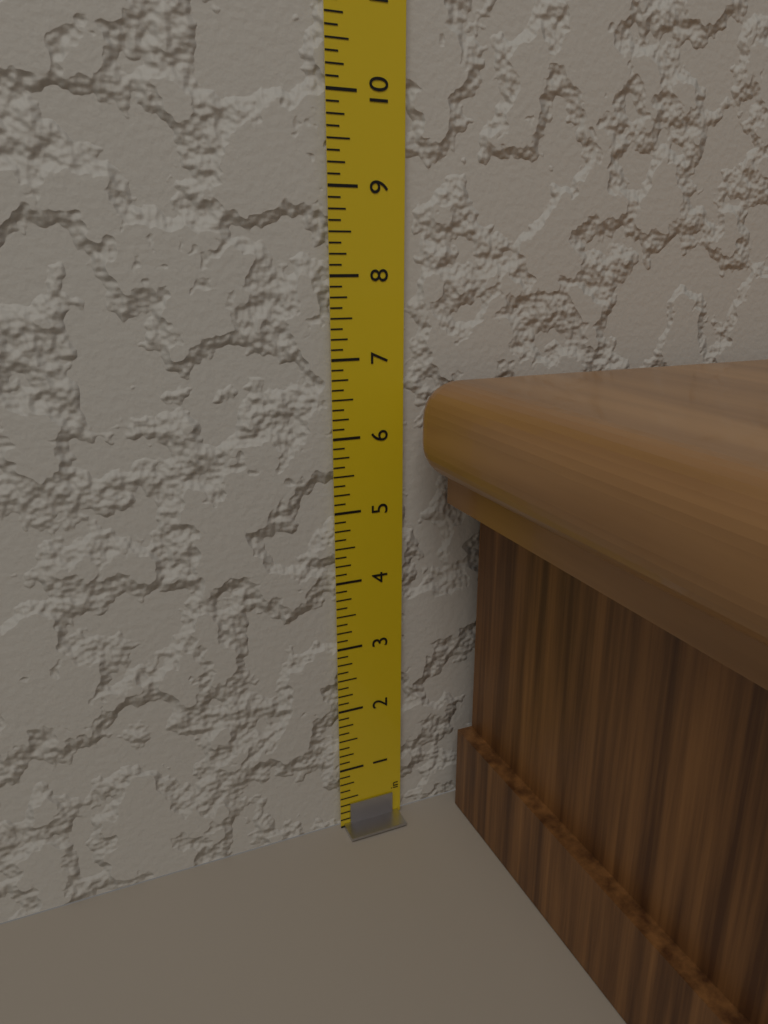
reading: 6.750 in
